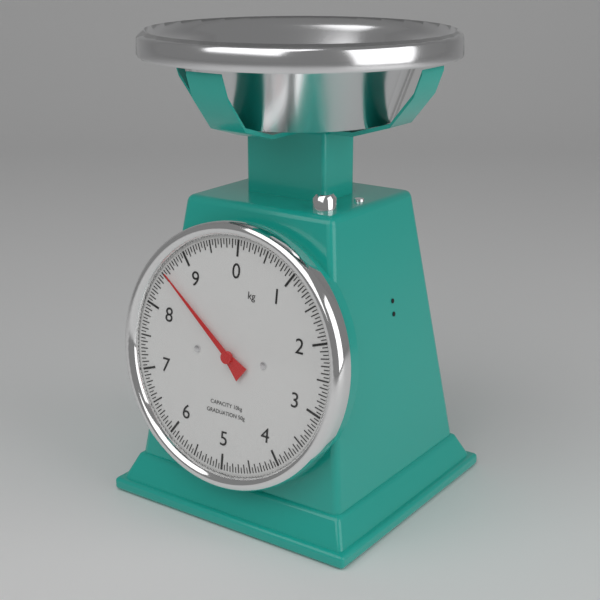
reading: 8.55 kg
